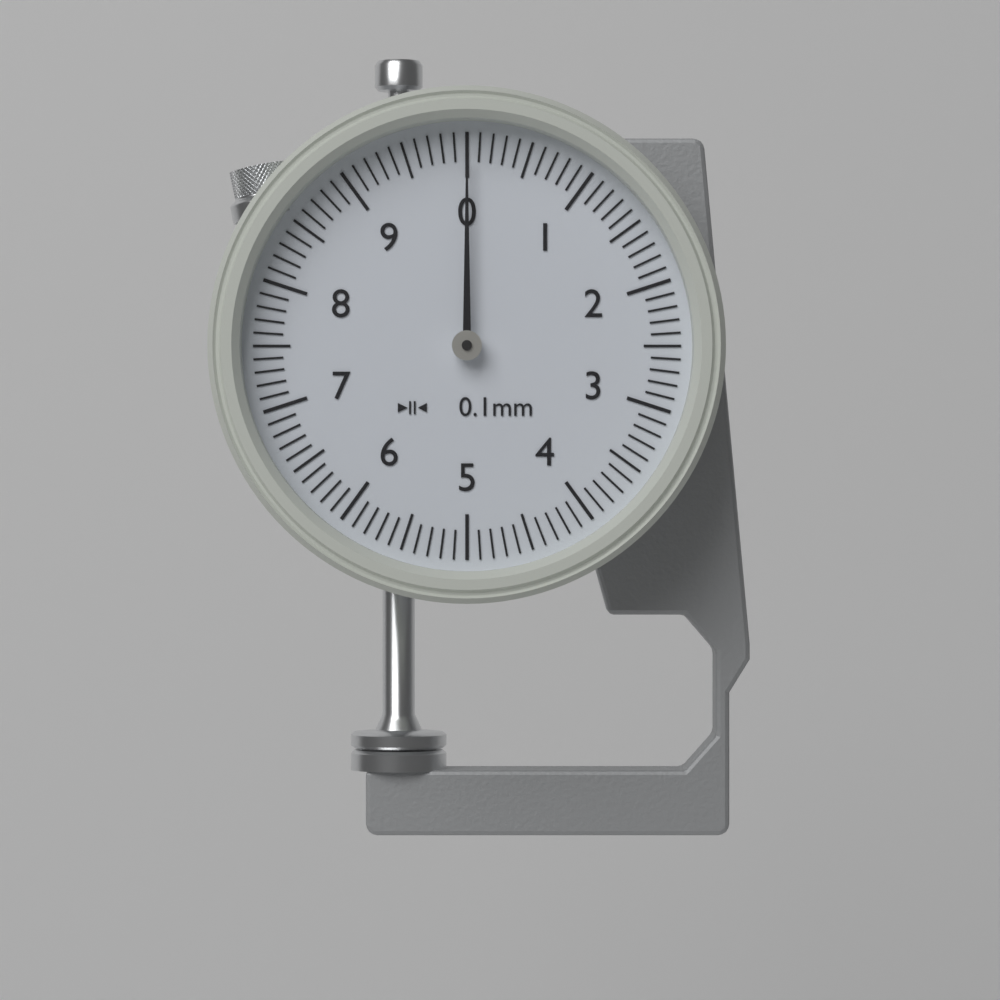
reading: 0.0 mm
